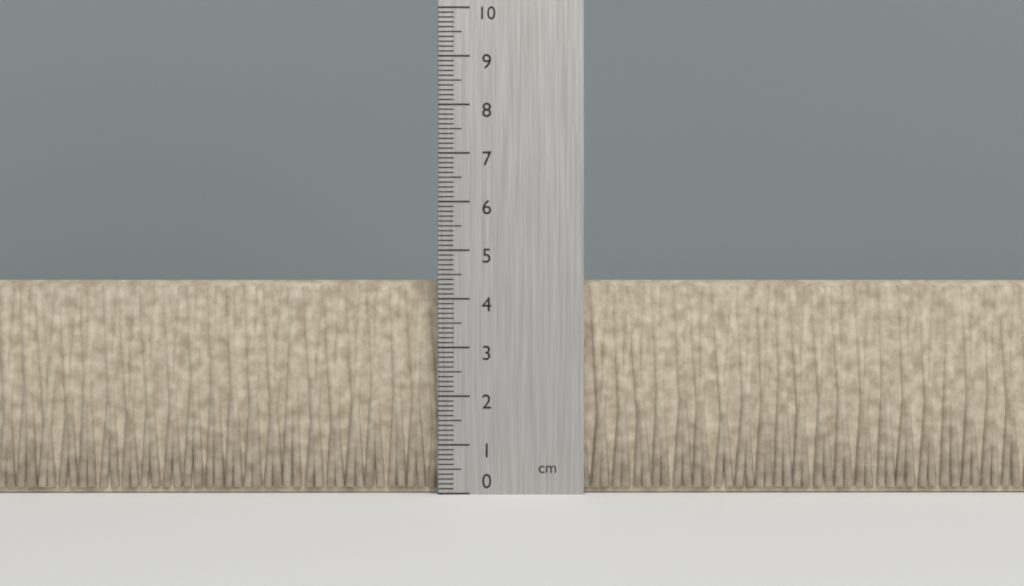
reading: 4.4 cm
